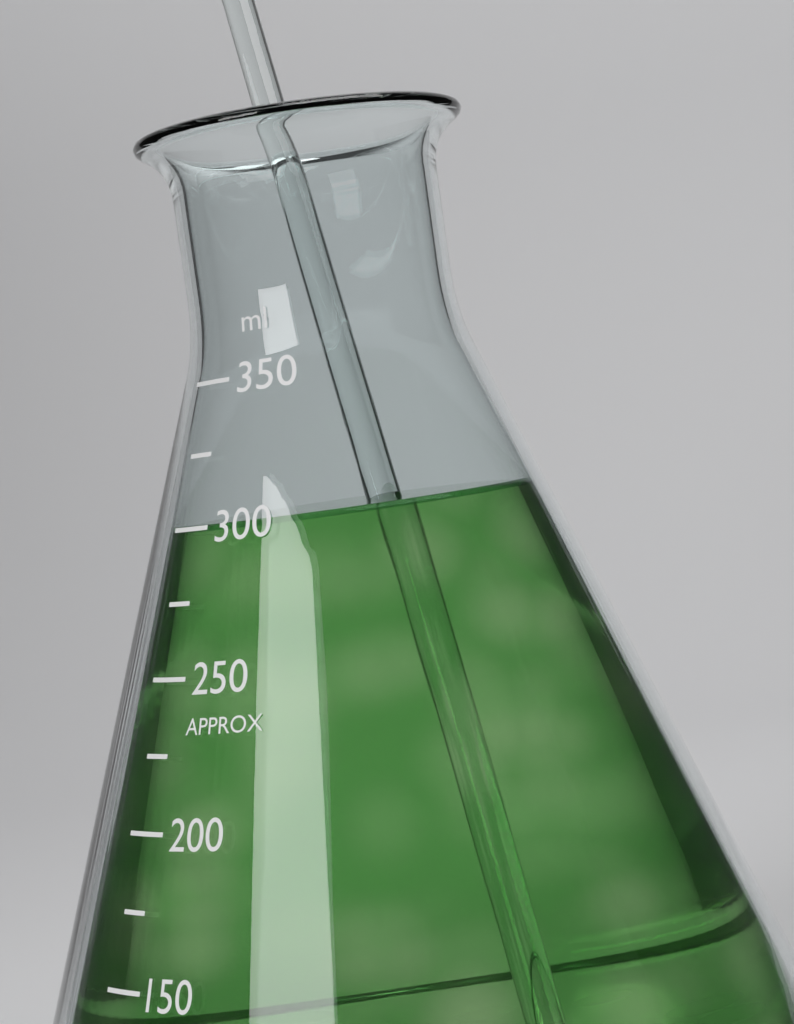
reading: 300 ml
